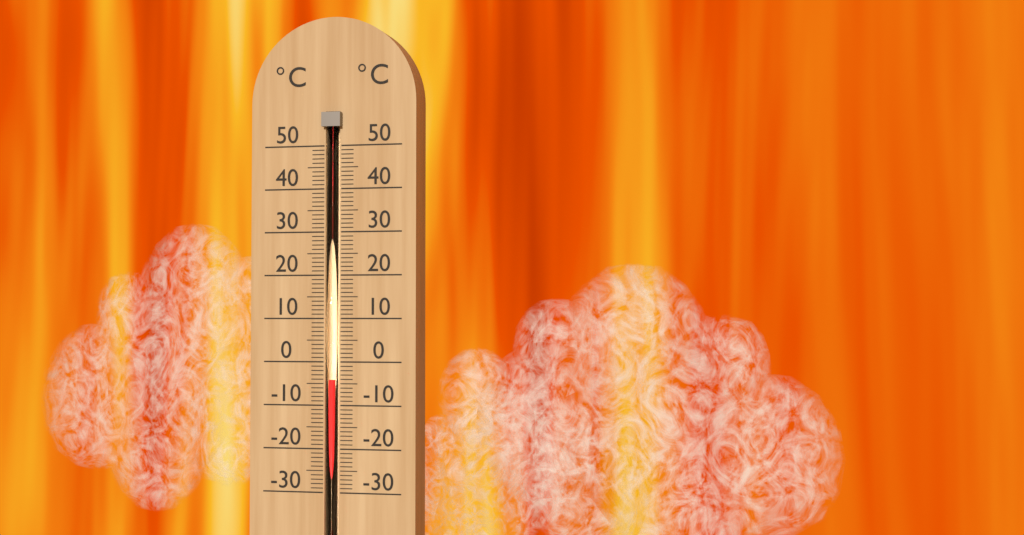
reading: -4 °C
